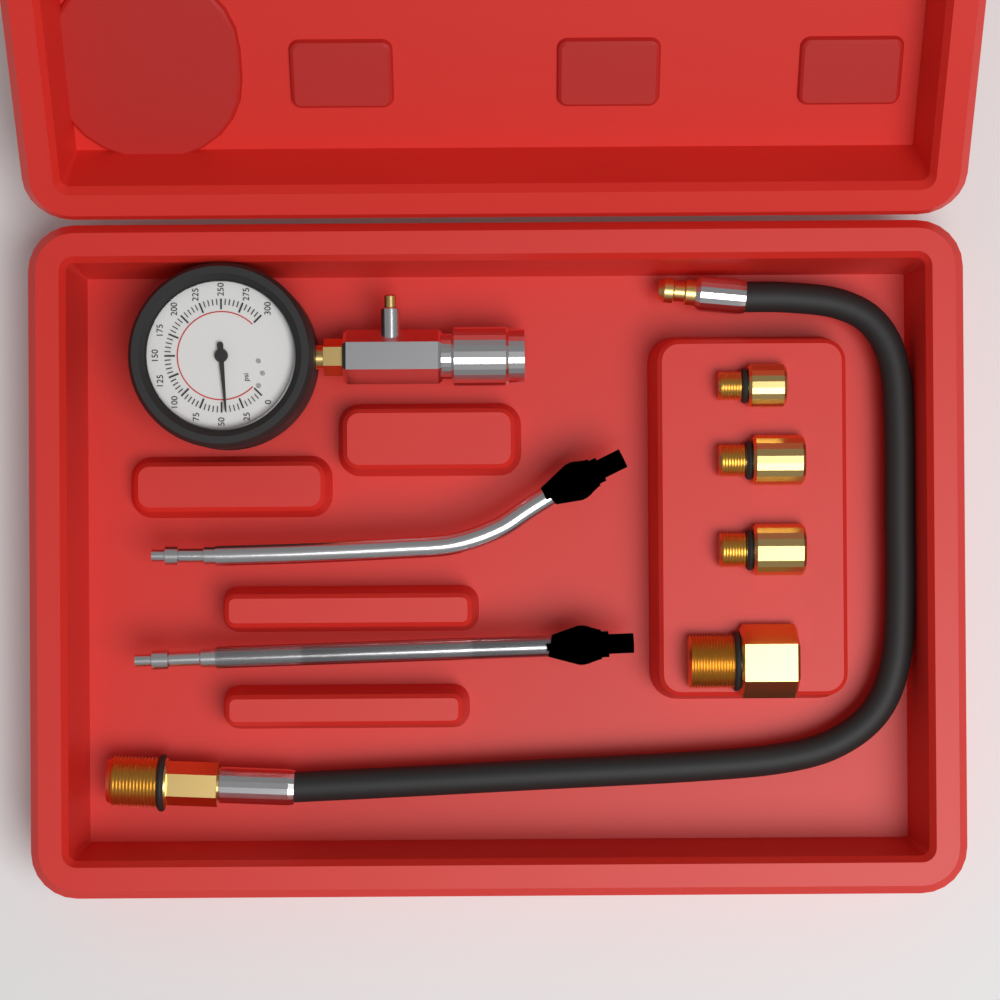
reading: 45 psi
